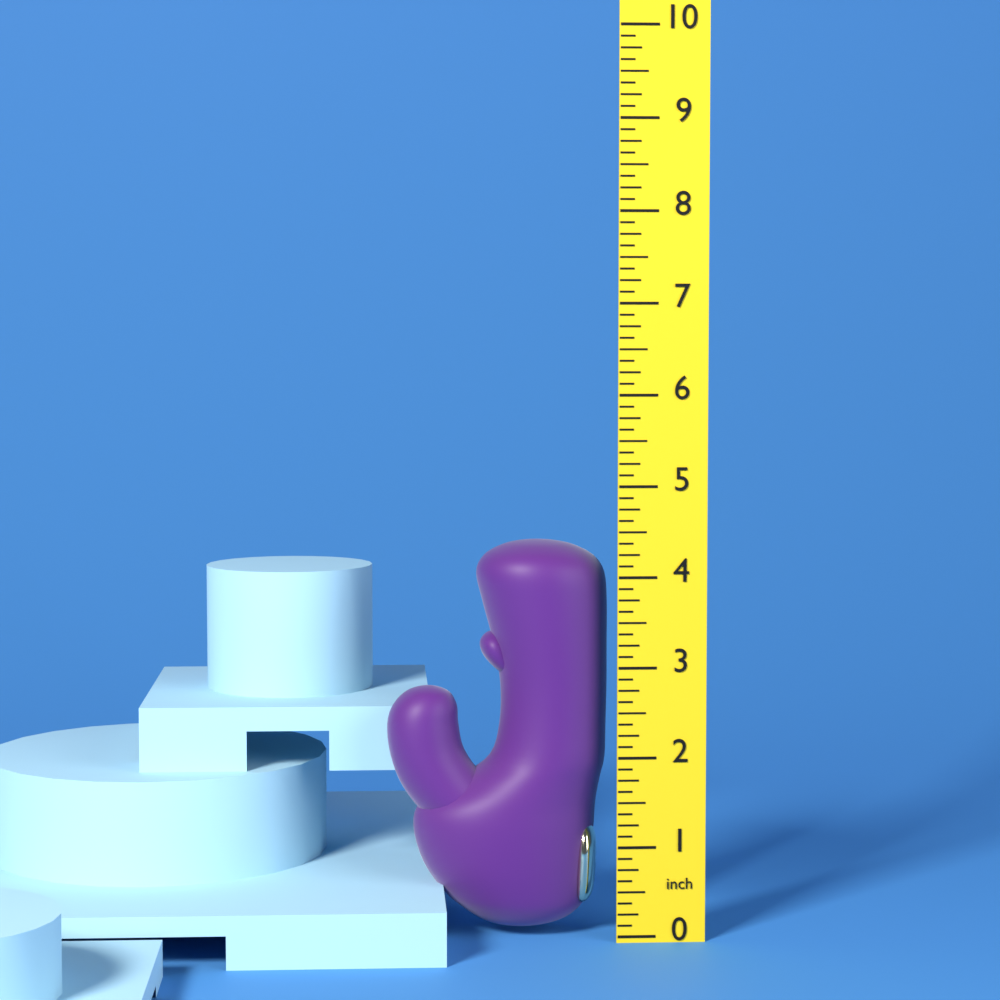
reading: 4.375 inch
